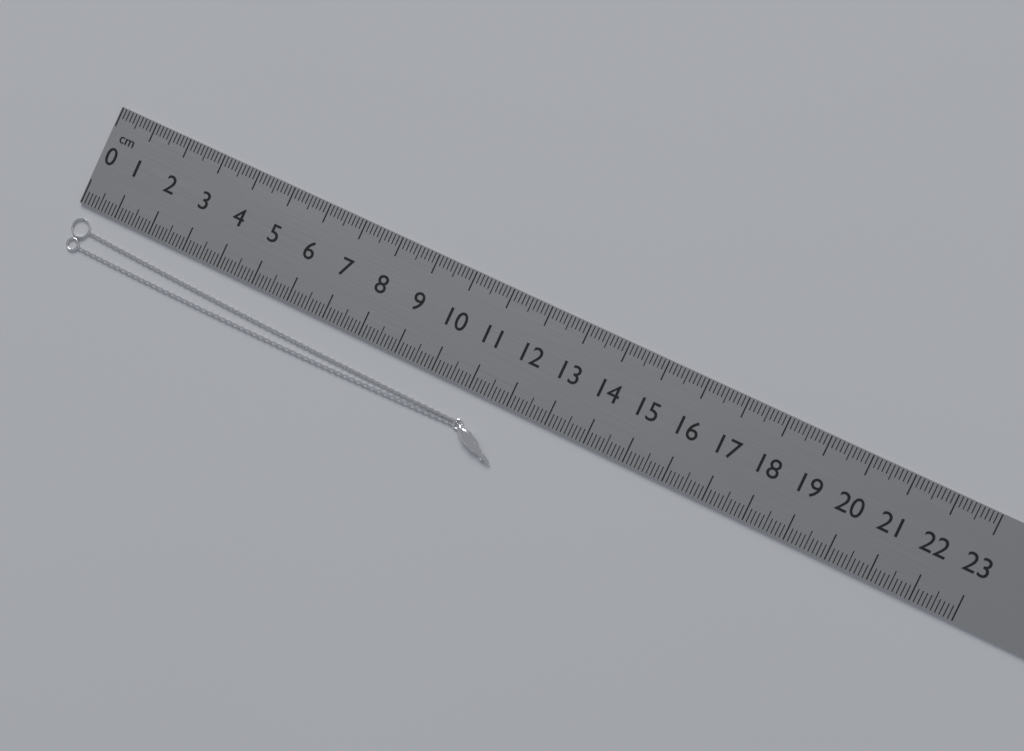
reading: 12.2 cm
